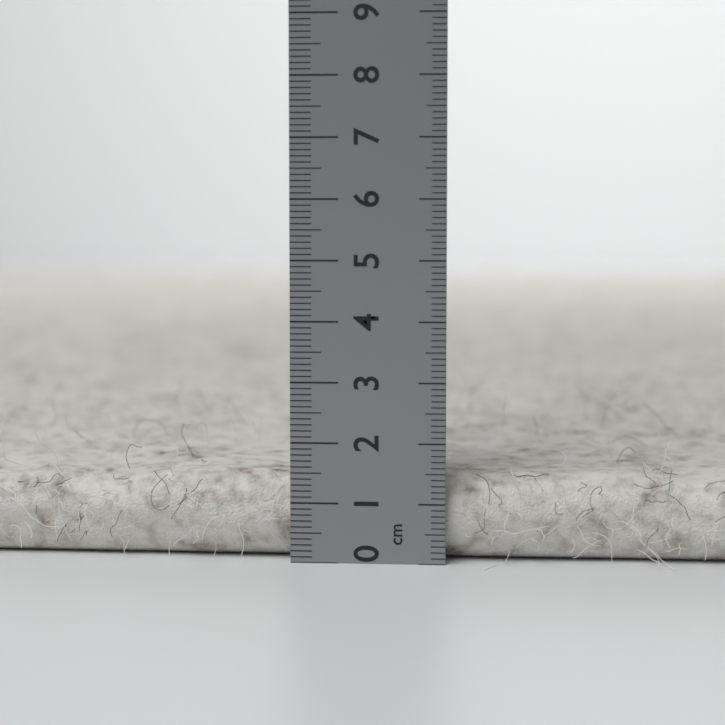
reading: 1.5 cm
